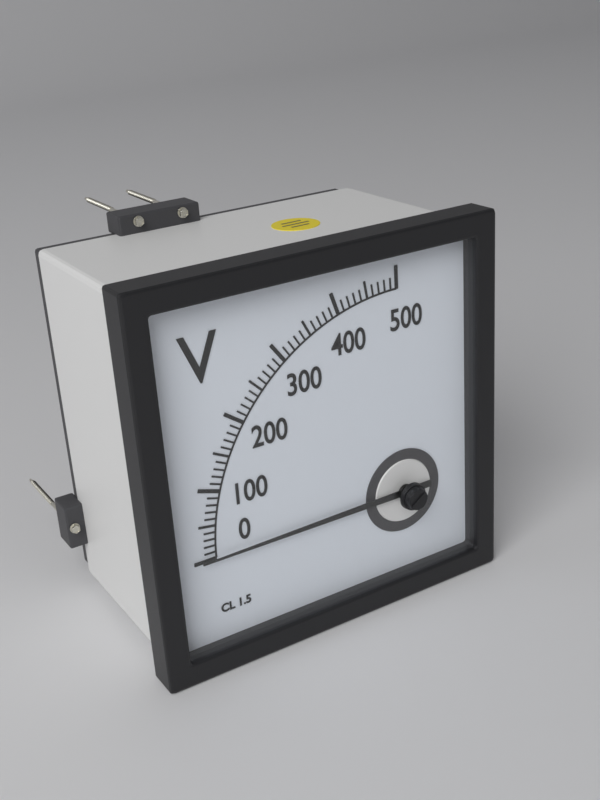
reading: 0 V
